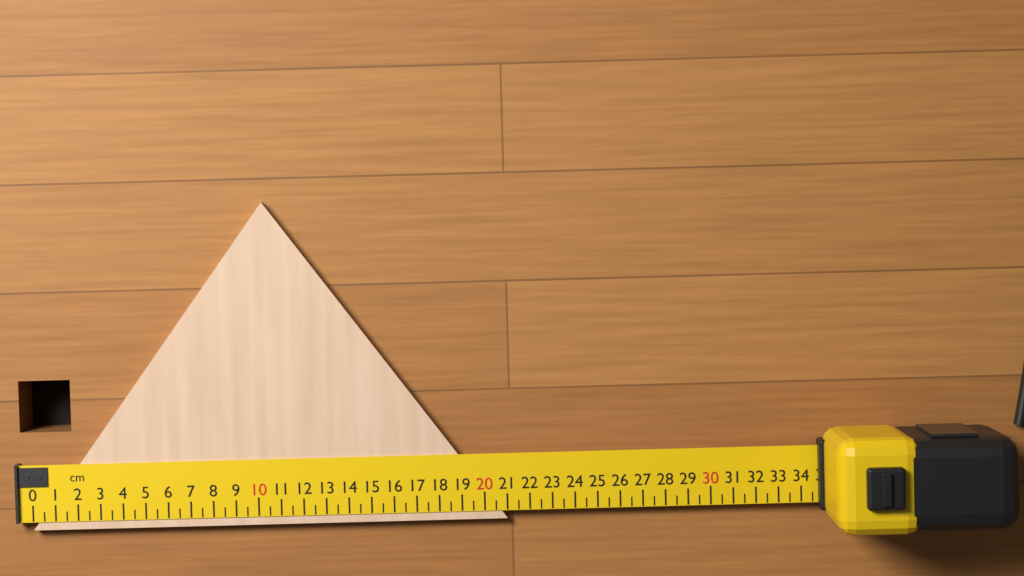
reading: 21.0 cm
